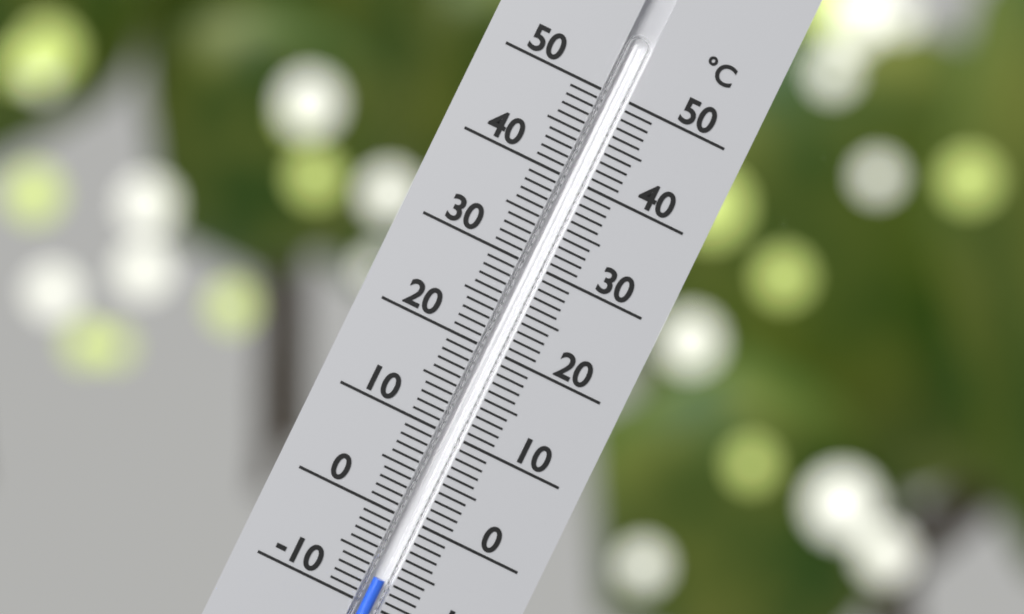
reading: -7 °C
